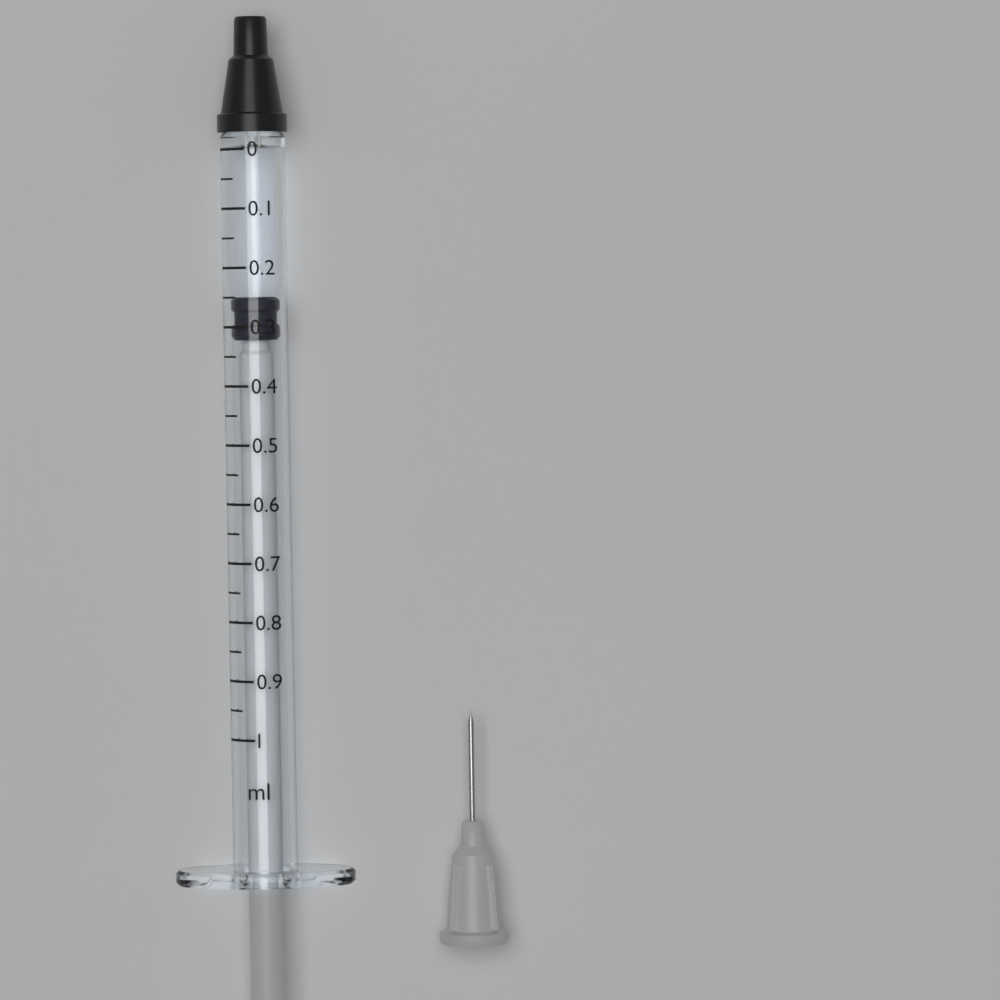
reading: 0.25 ml
